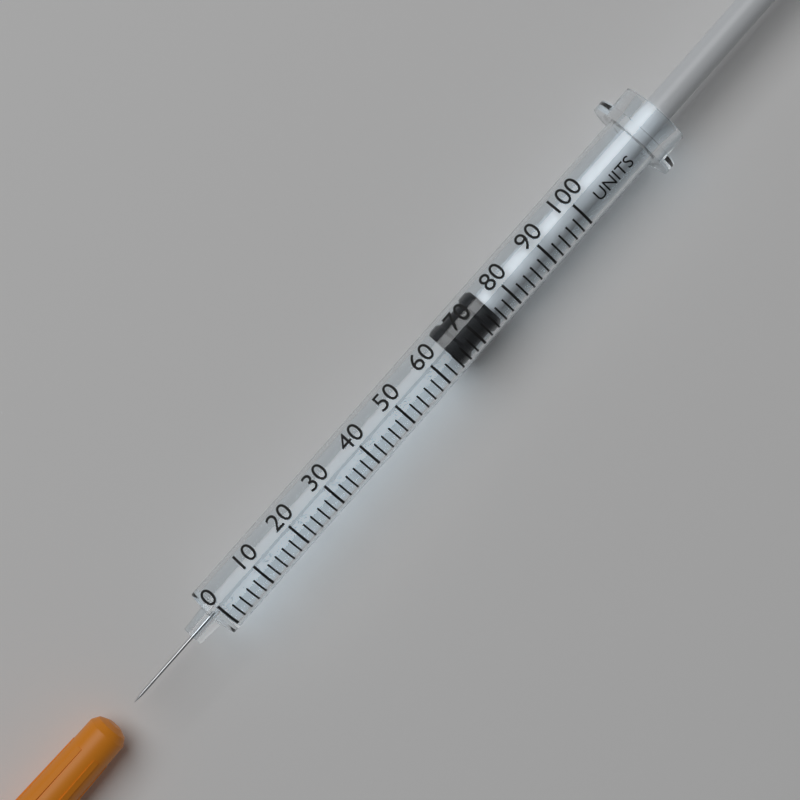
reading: 64 units
